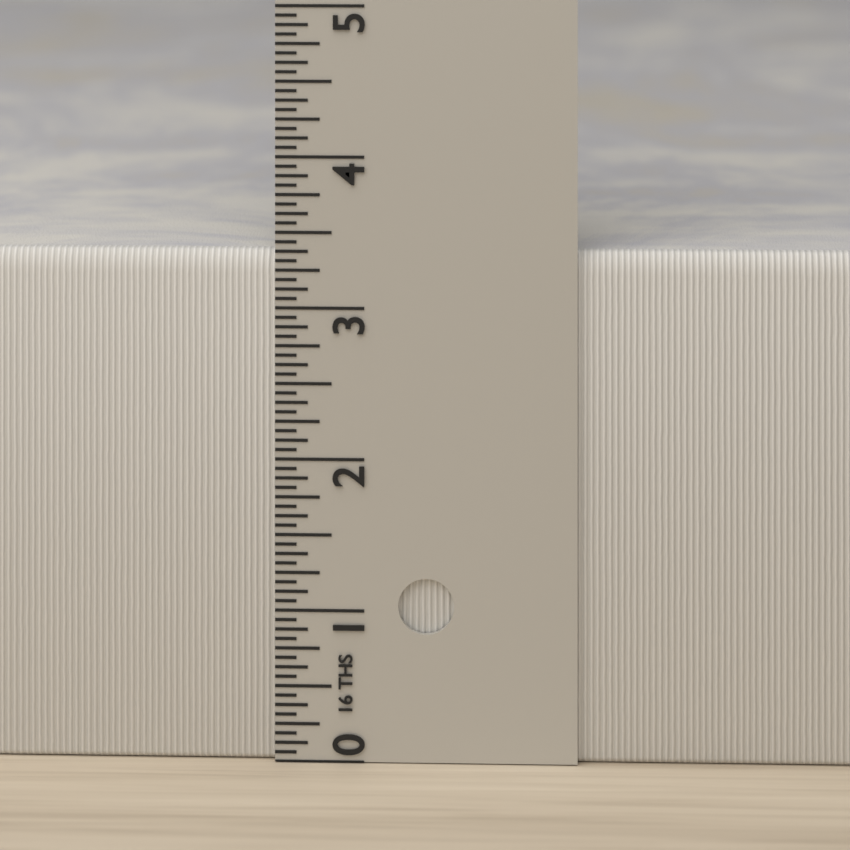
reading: 3.3750 in
